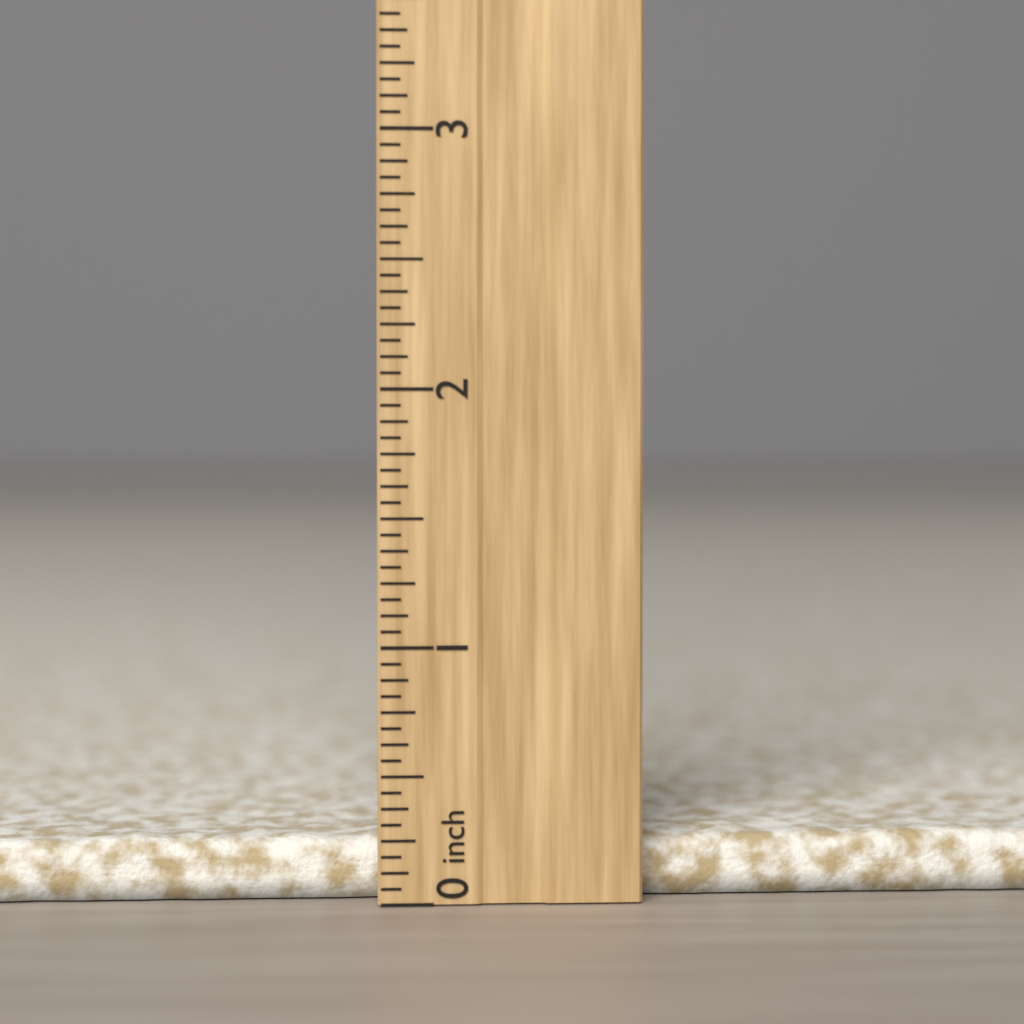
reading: 0.2500 inch
